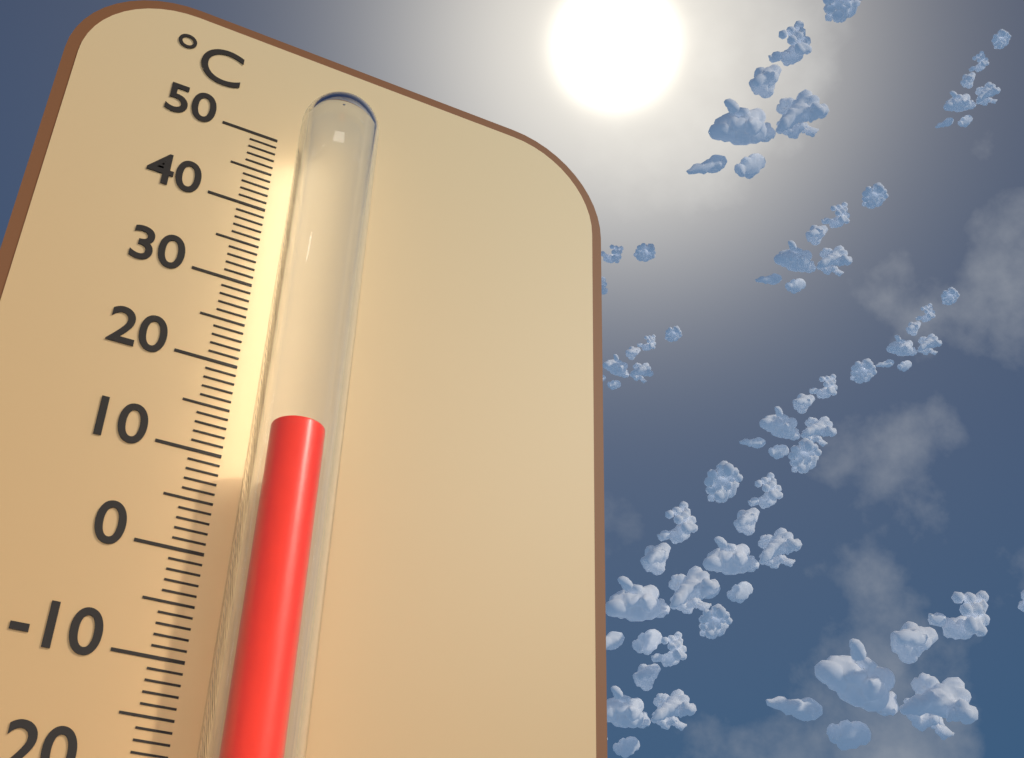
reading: 11 °C
